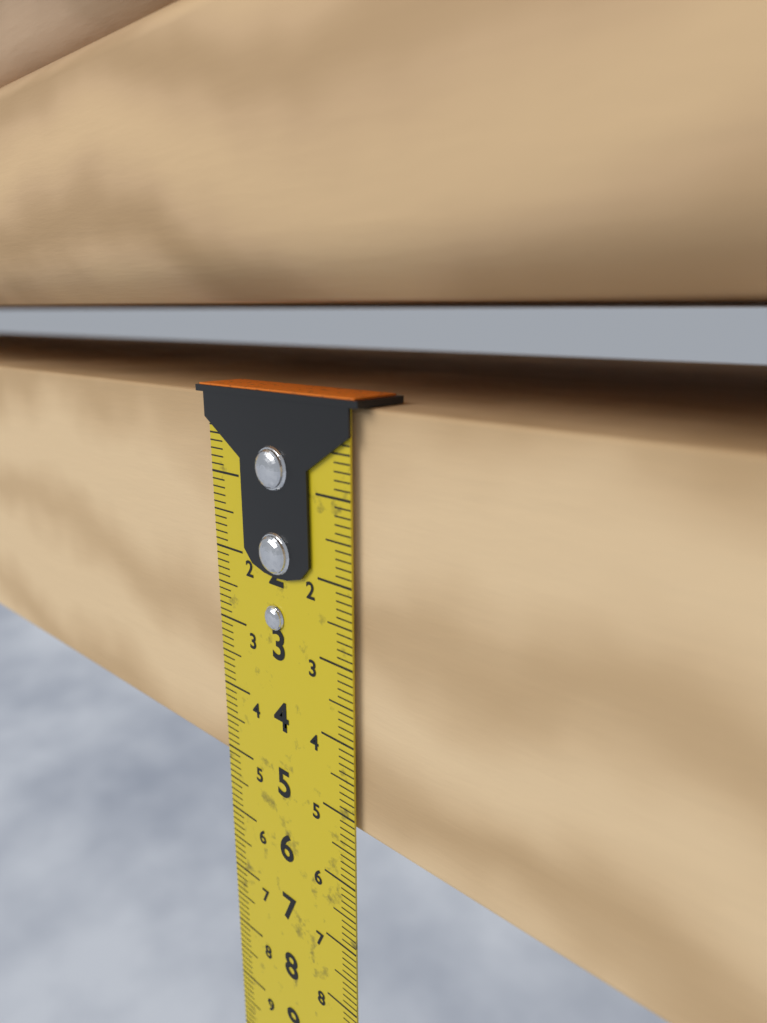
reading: 5.2 cm
